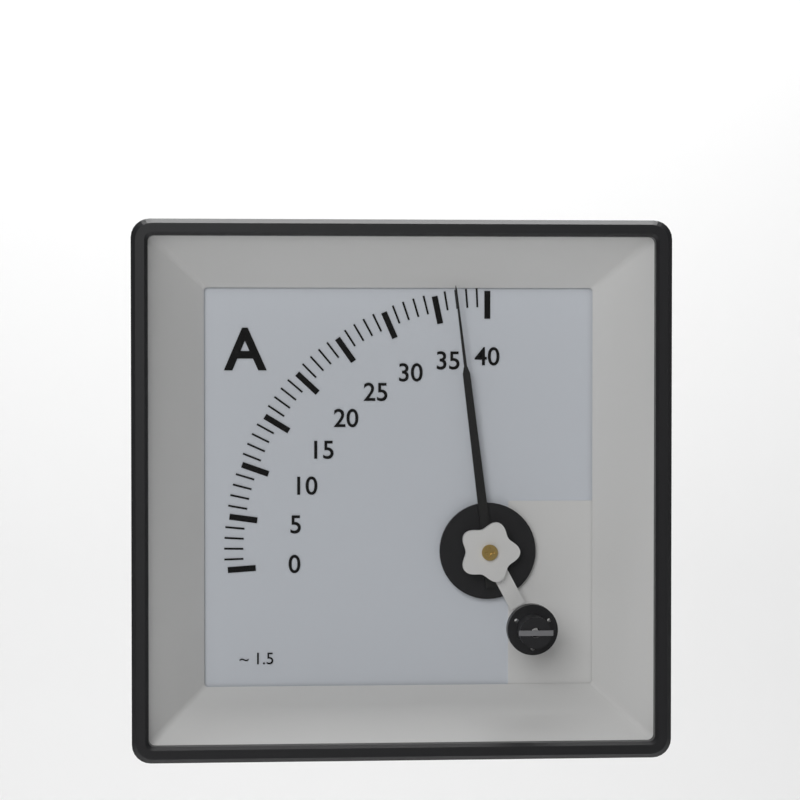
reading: 37 A
